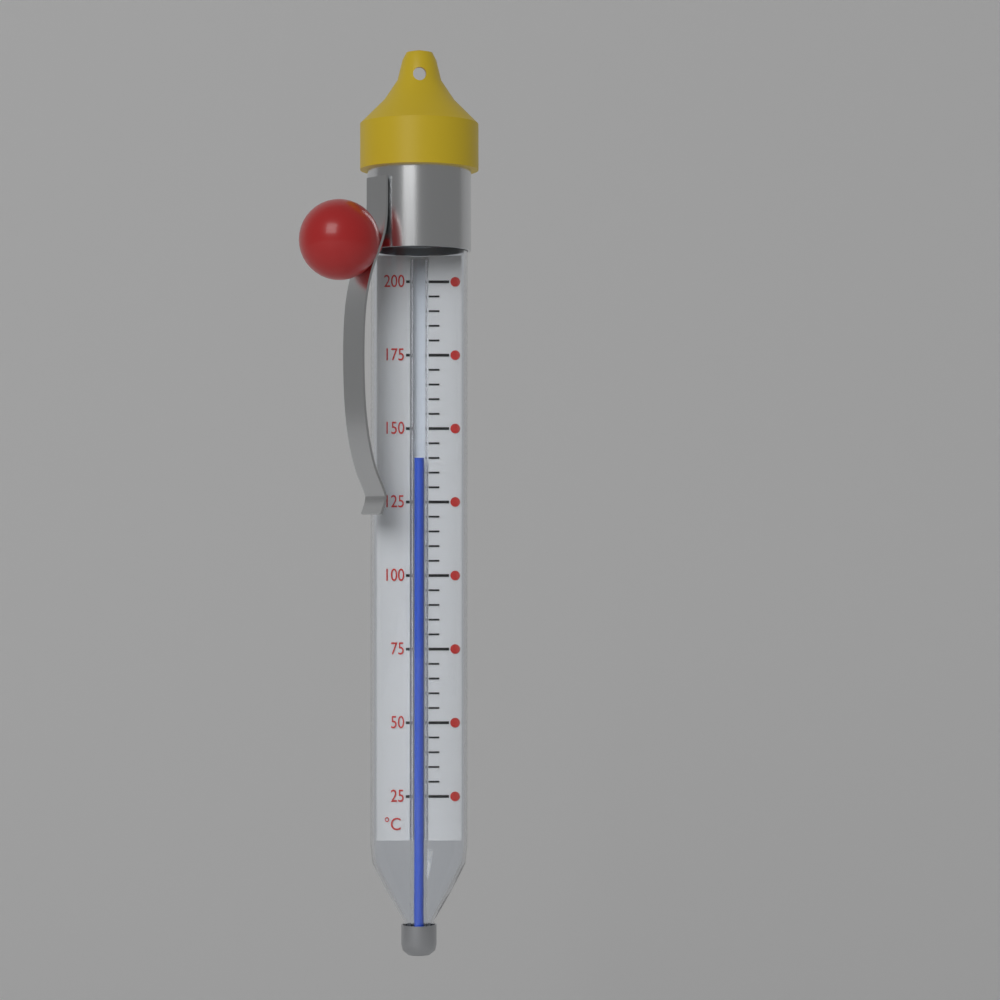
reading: 140 °C
